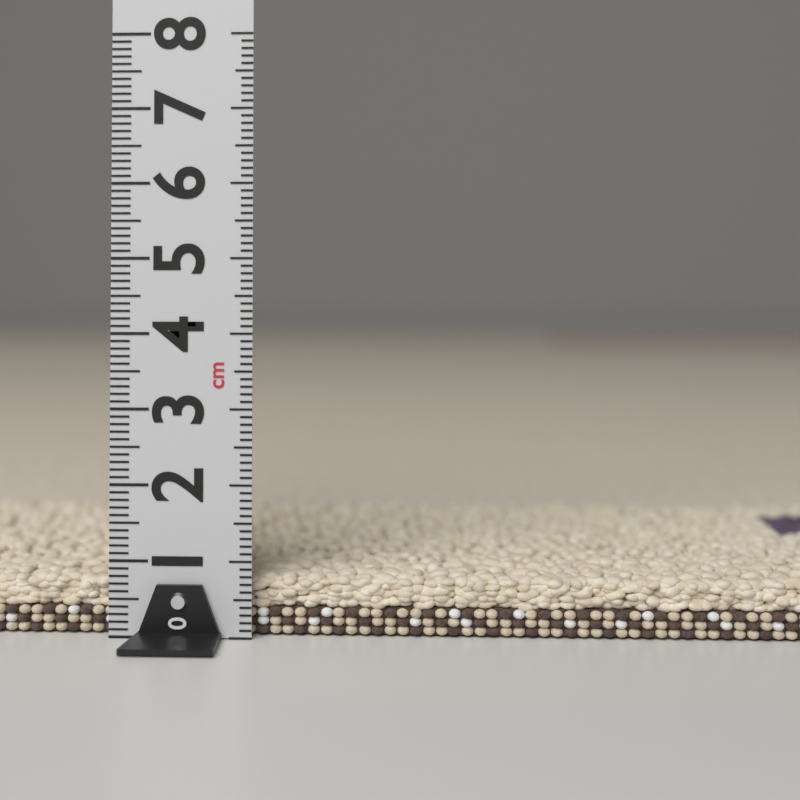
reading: 0.8 cm
